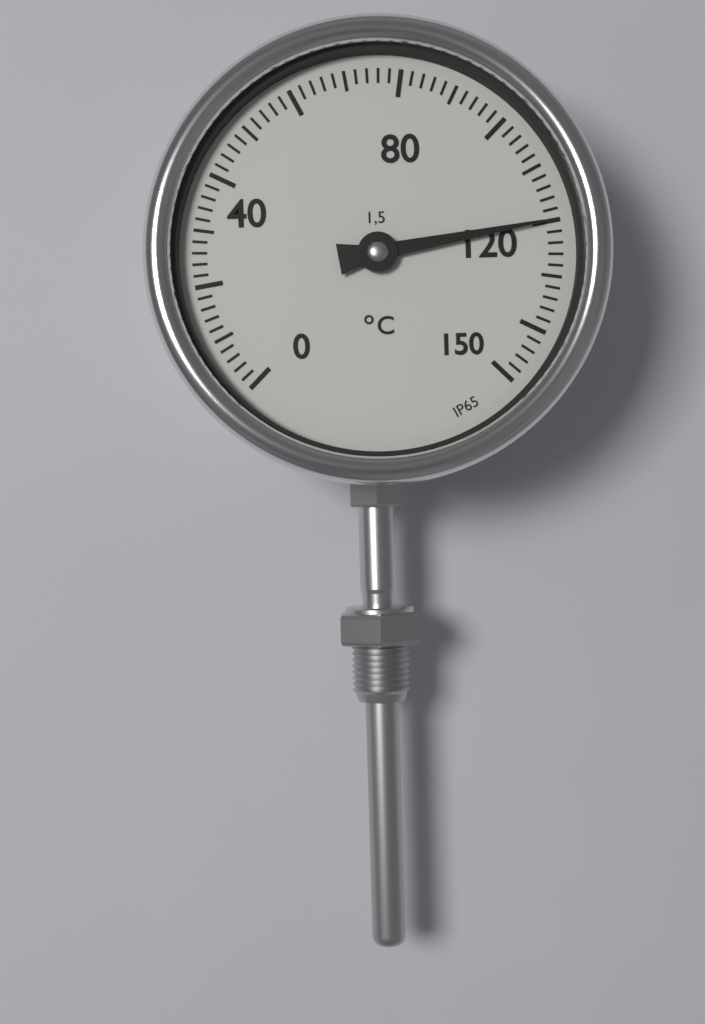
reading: 120 °C
